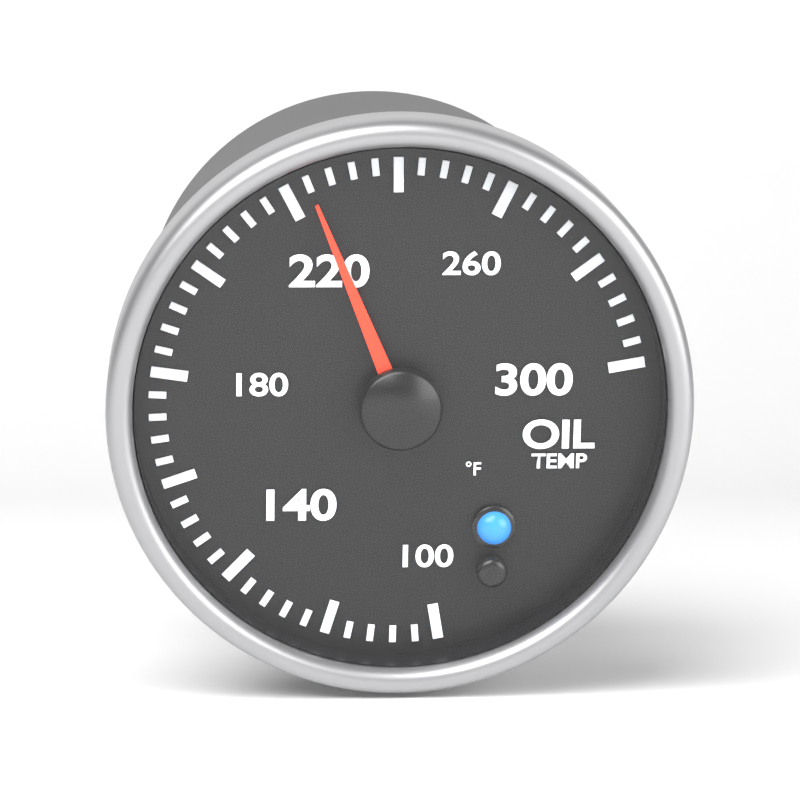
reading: 224 °F
